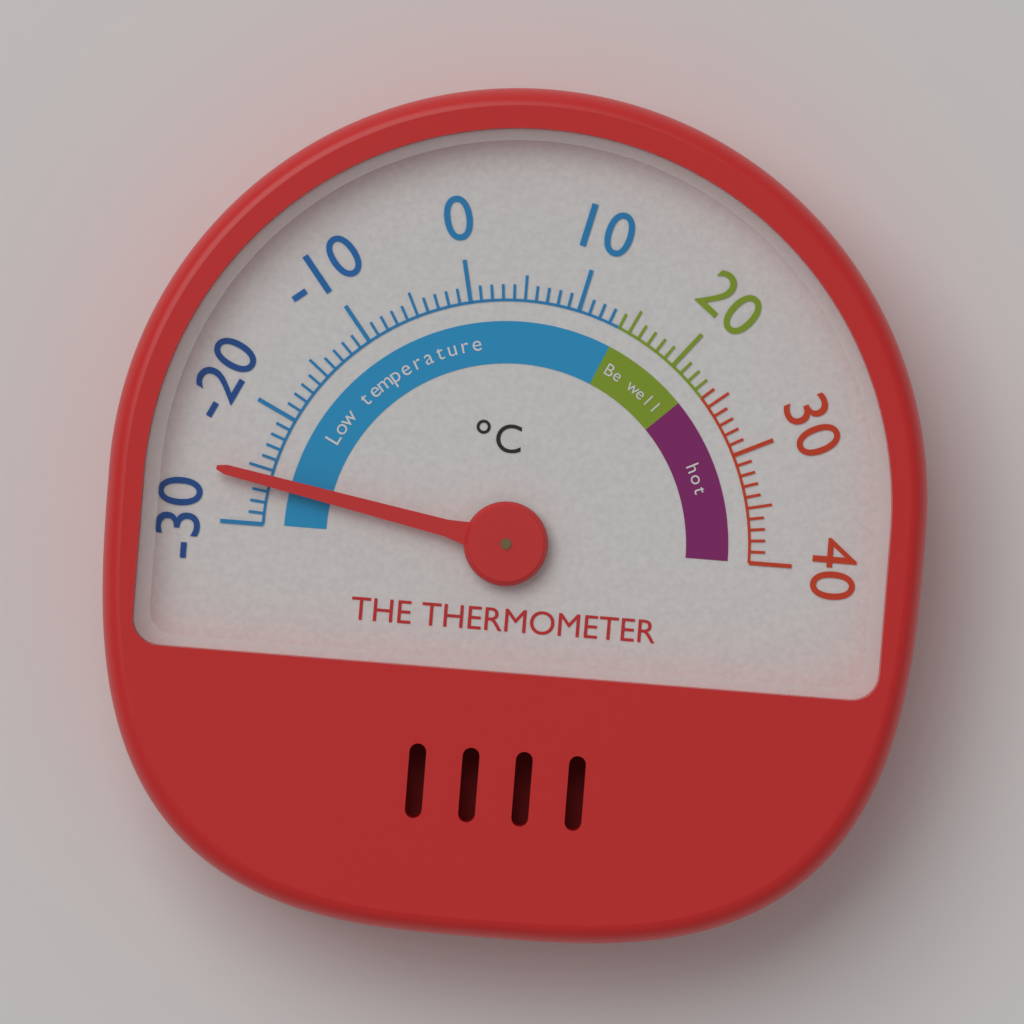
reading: -26 °C
